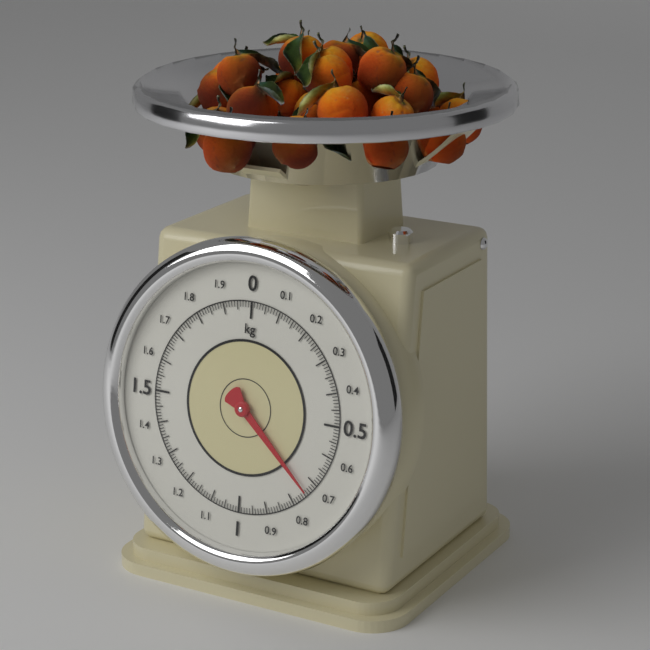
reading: 0.74 kg
